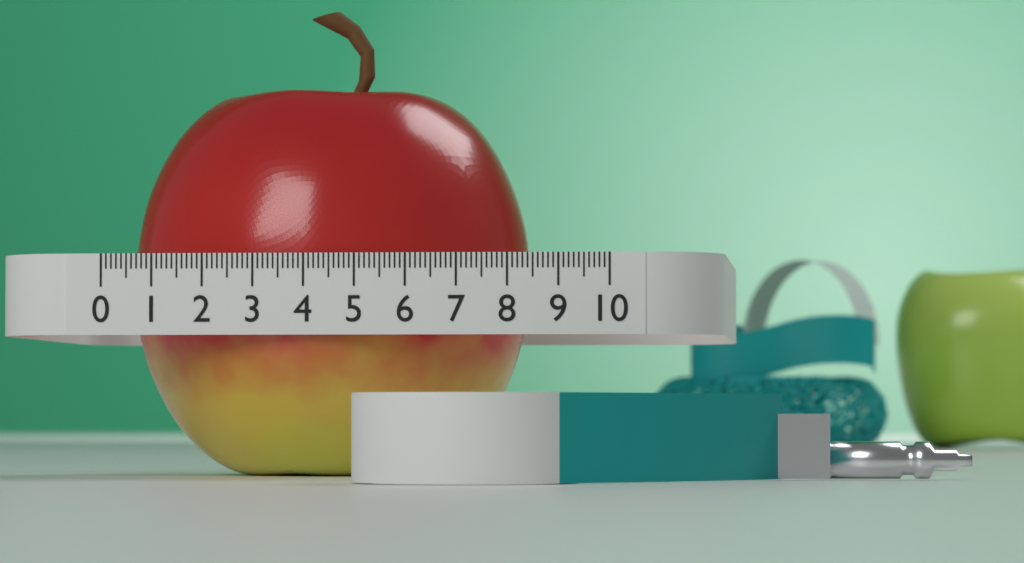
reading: 8.1 (no unit)
